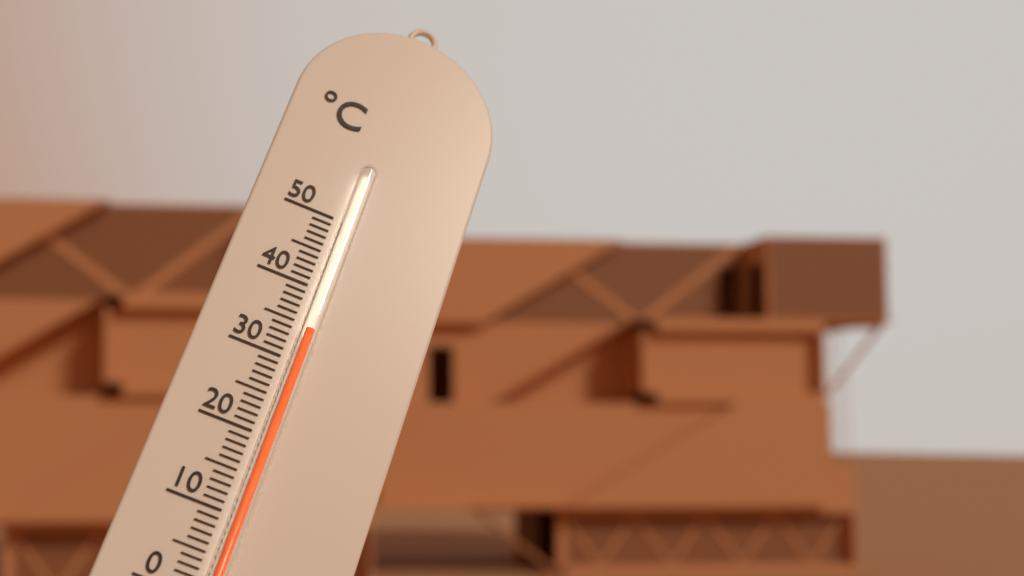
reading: 34 °C
